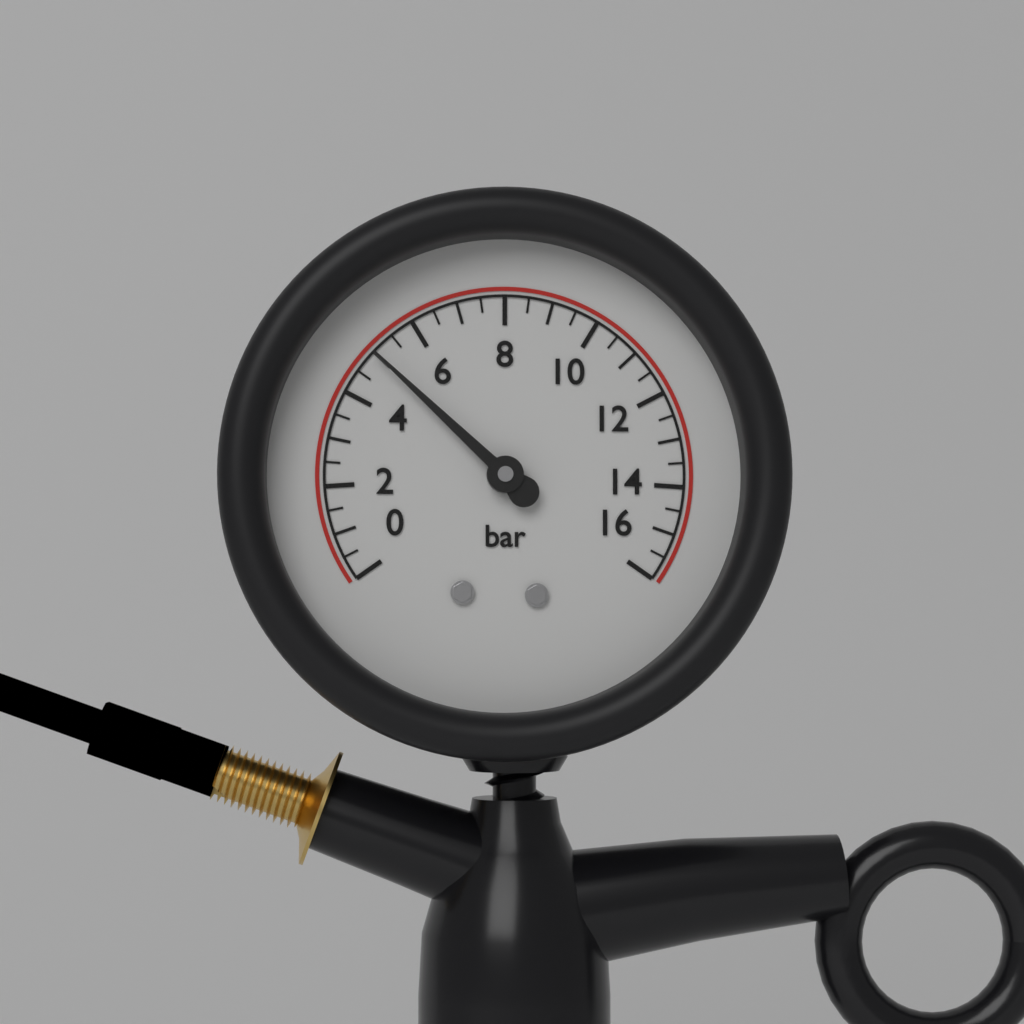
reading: 5.0 bar
